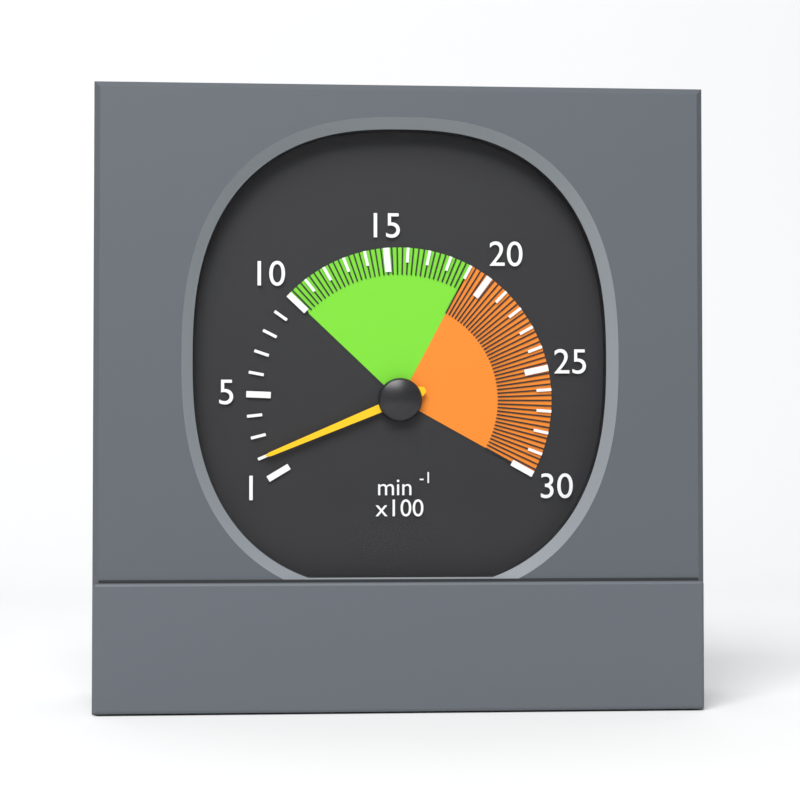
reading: 200 min⁻¹
